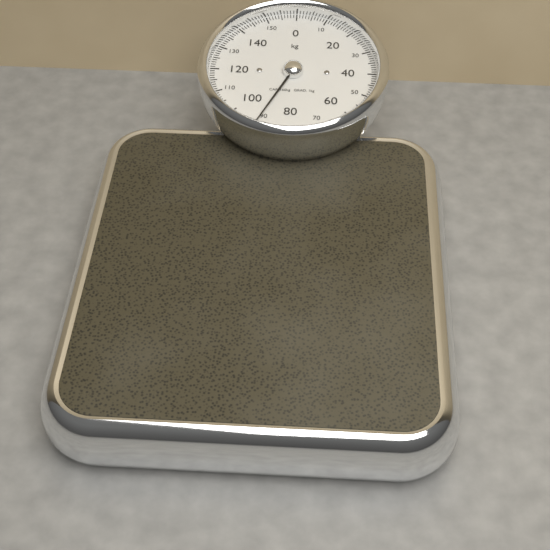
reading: 91 kg
